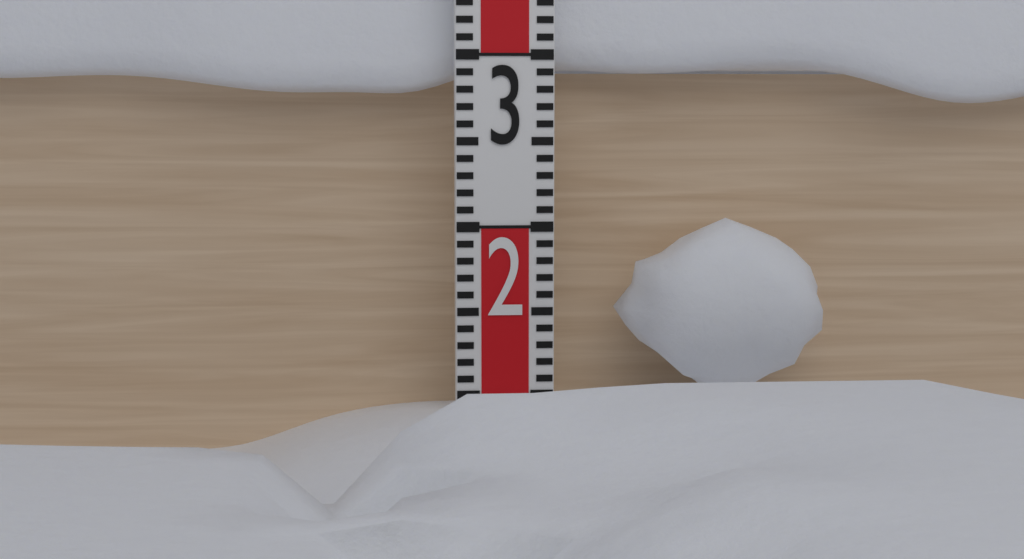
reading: 0.9 (no unit)
